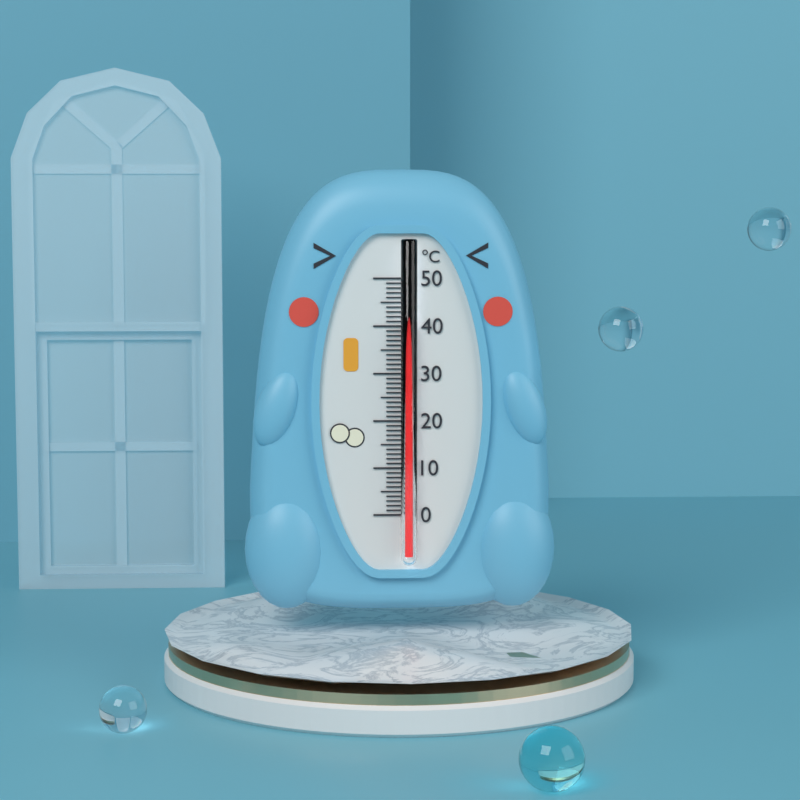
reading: 41 °C
